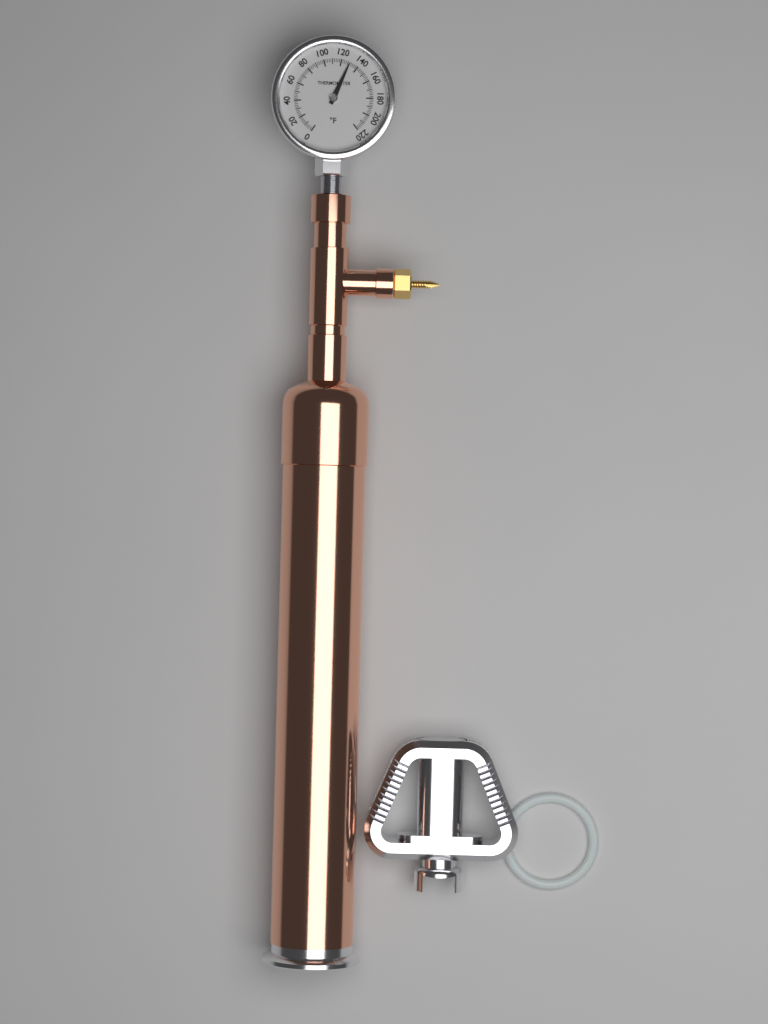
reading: 130 °F
